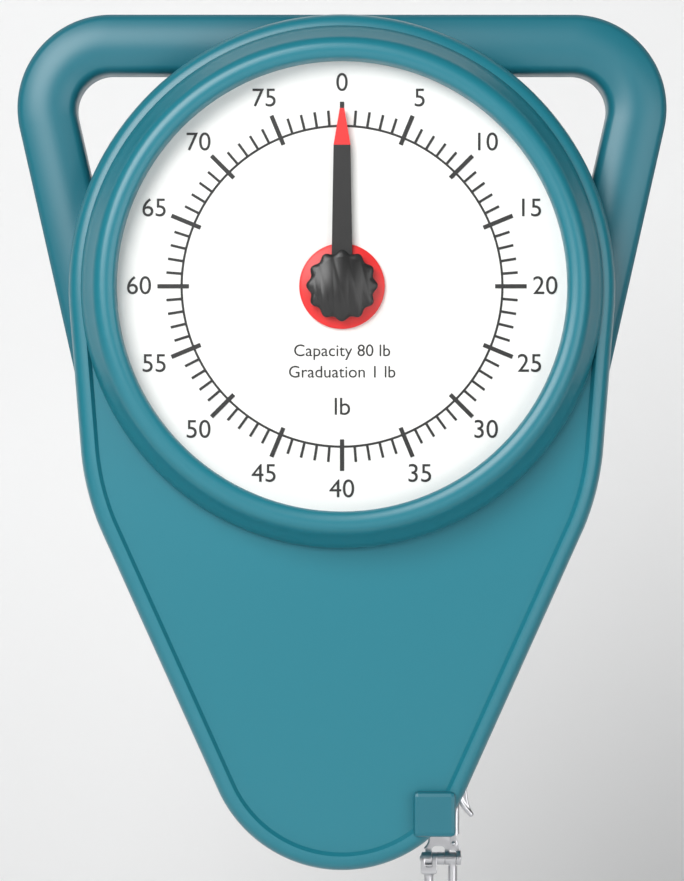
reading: 0 lb
